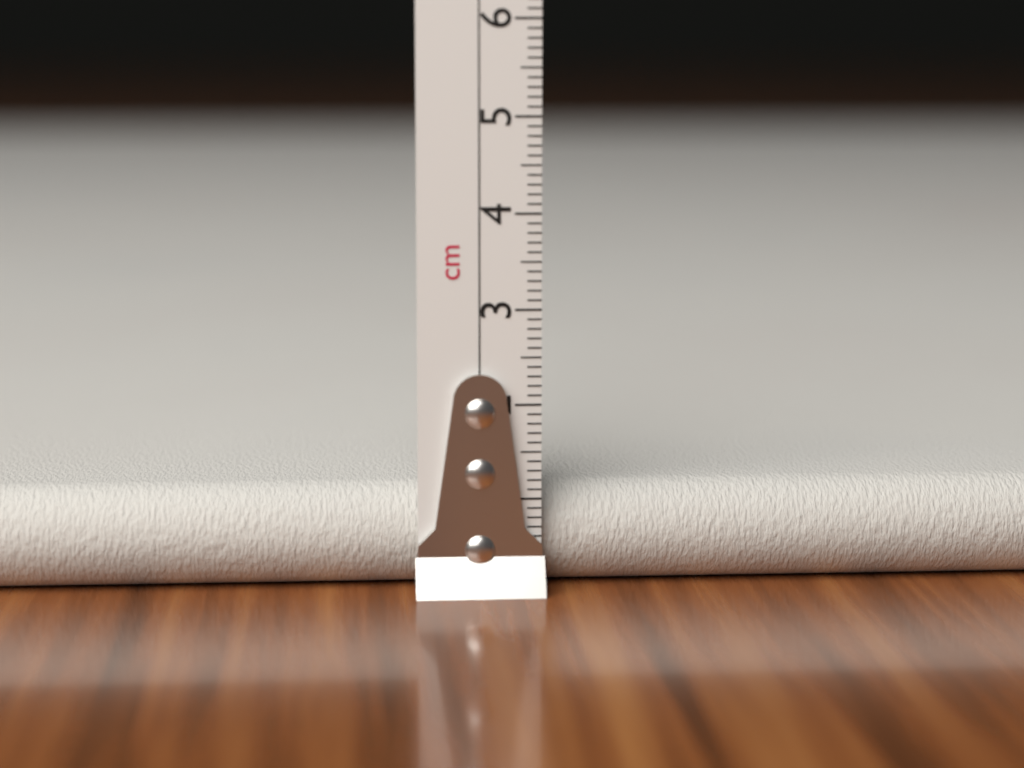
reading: 1.1 cm
